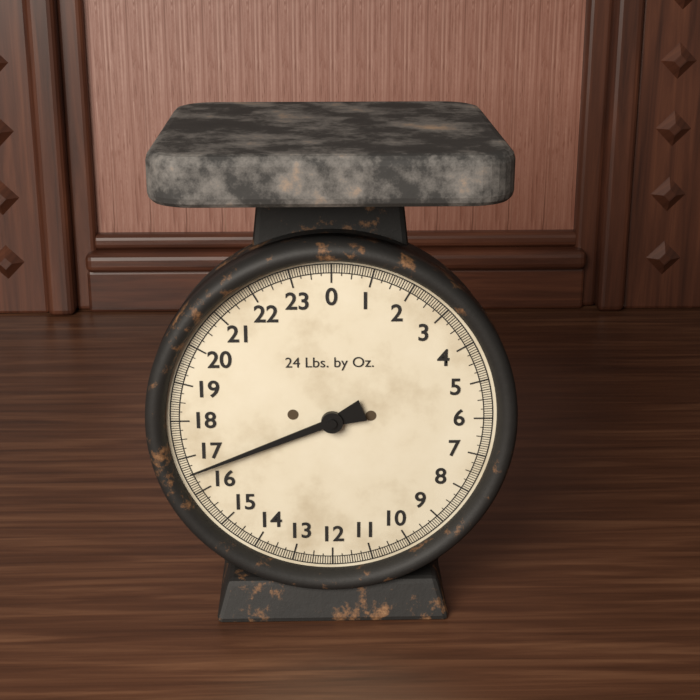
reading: 16.5625 lb
